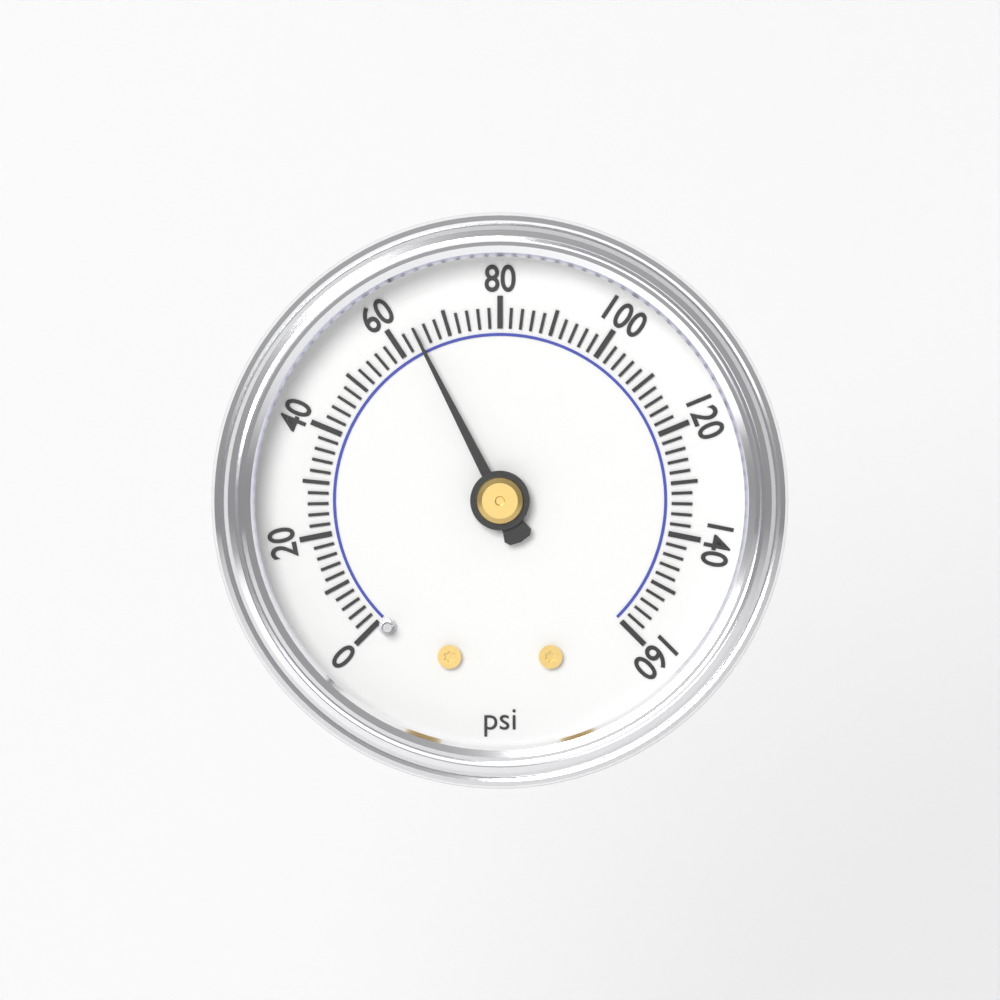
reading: 64 psi
